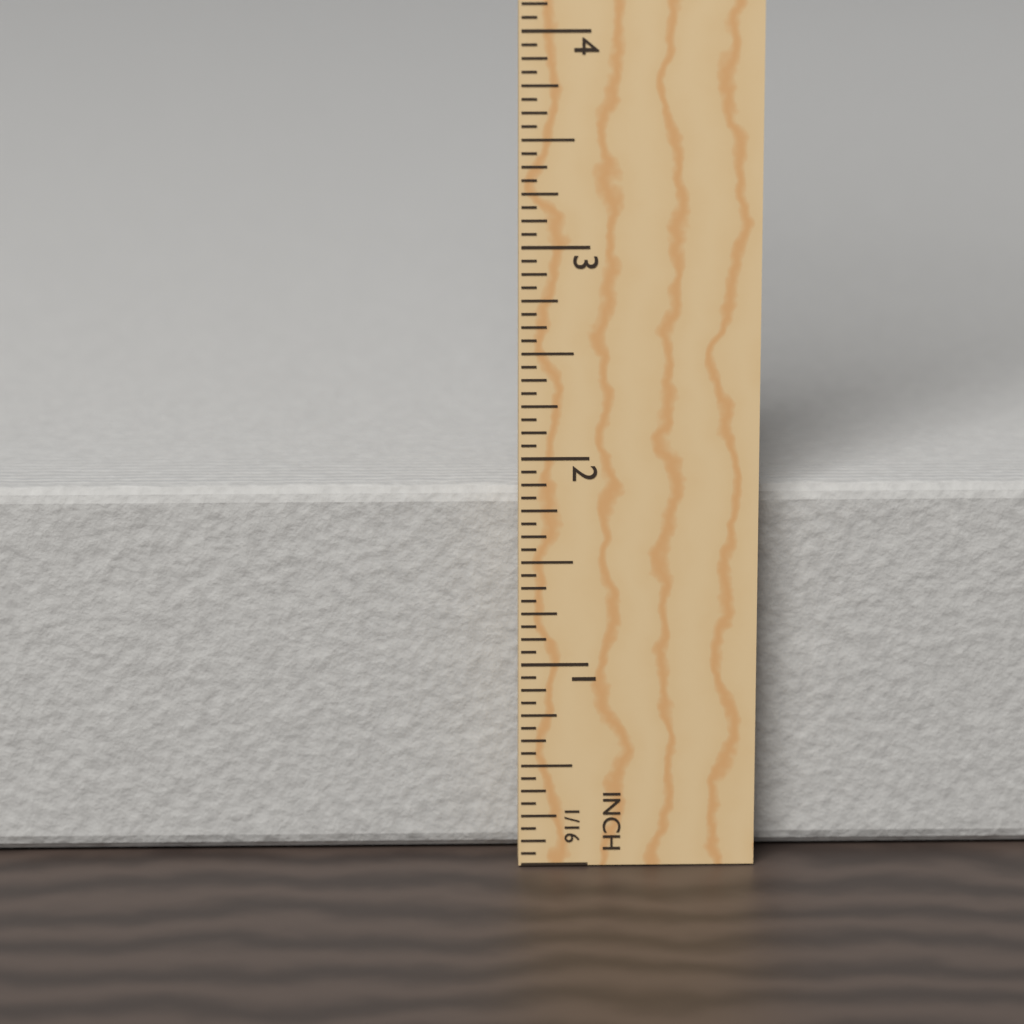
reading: 1.8125 in
